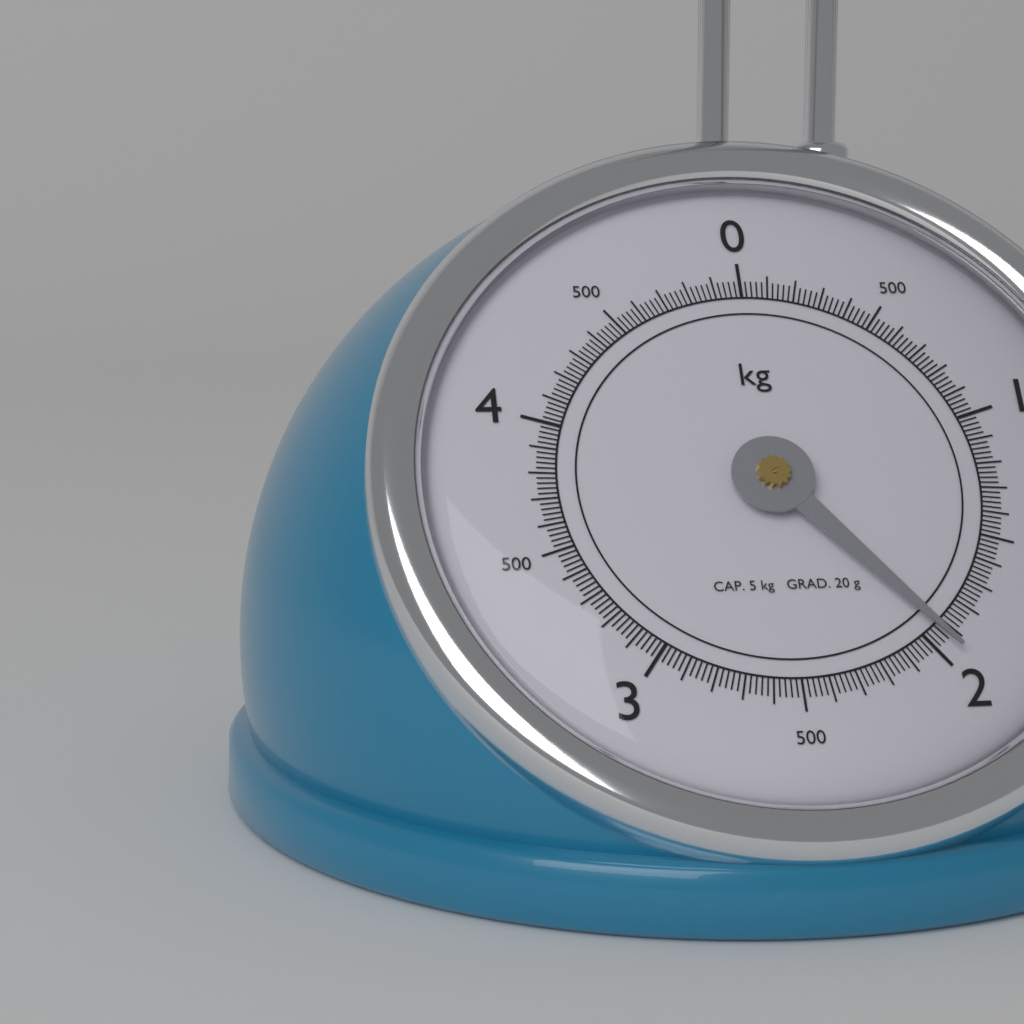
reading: 1.94 kg
